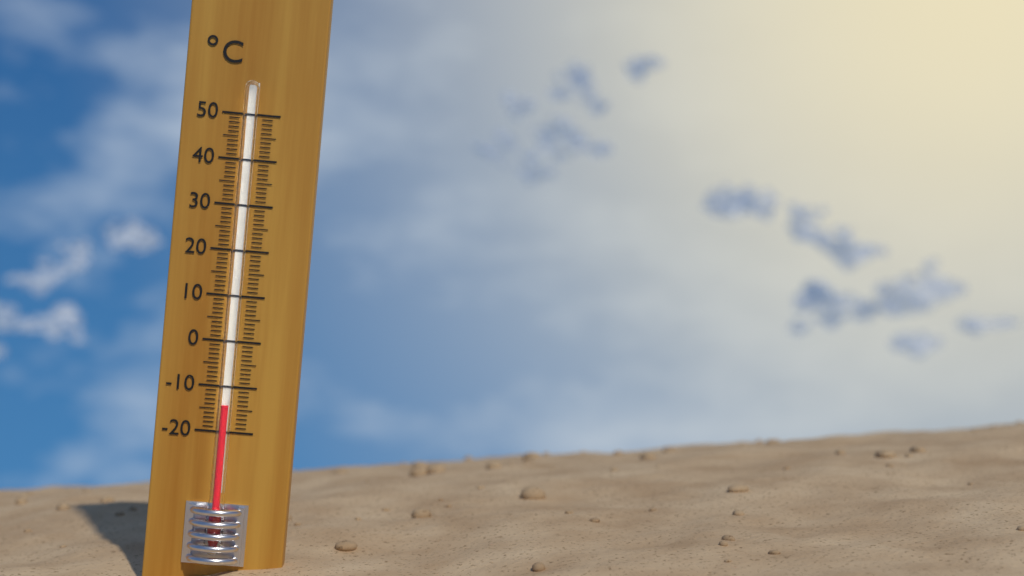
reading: -14 °C
